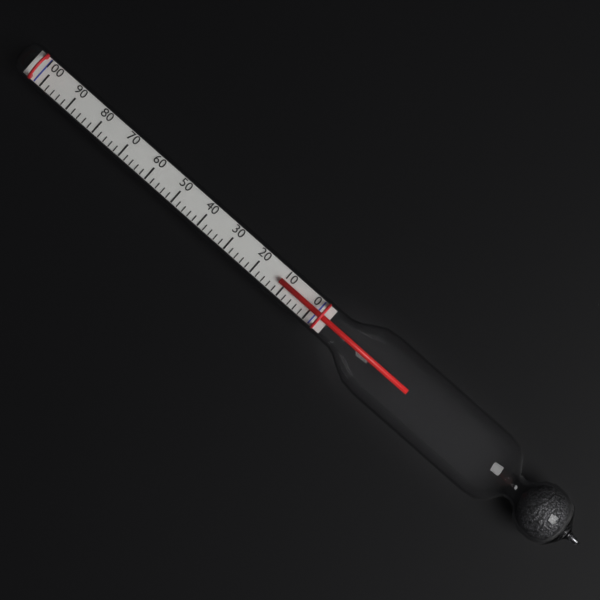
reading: 12 (no unit)
